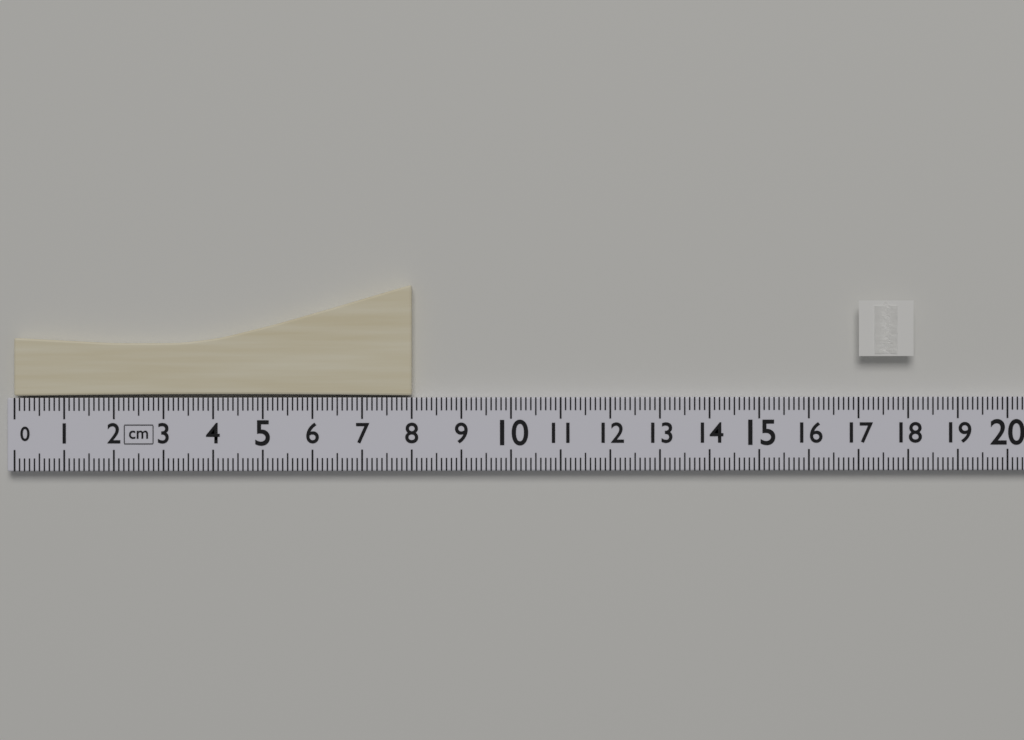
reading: 8.0 cm
